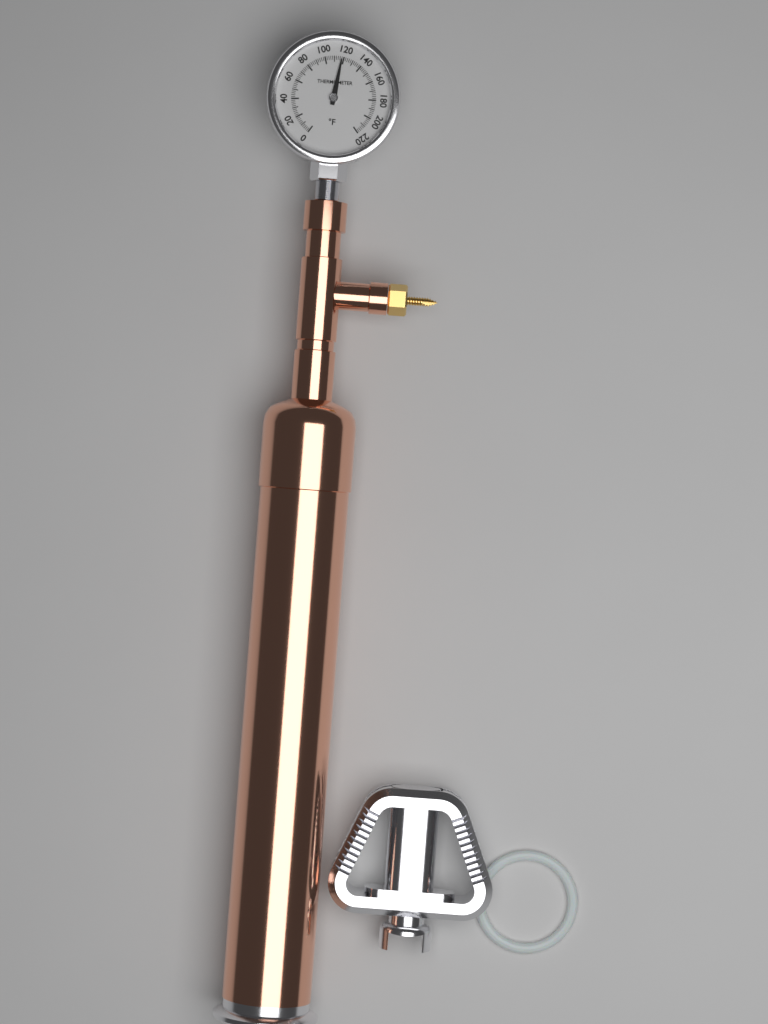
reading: 118 °F
